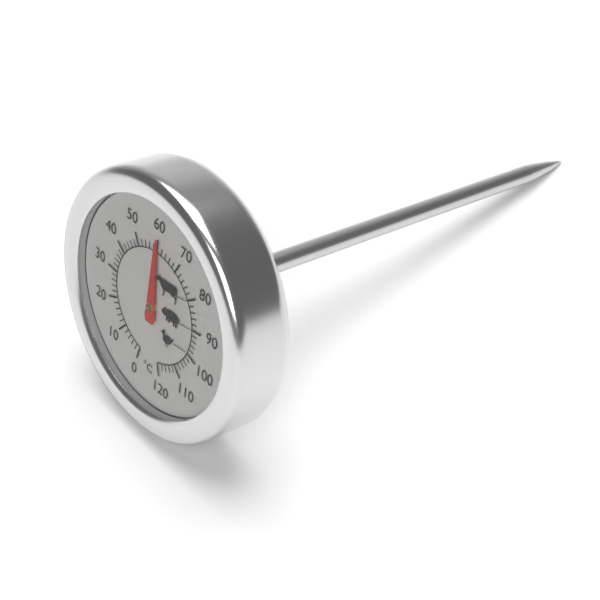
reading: 60 °C
